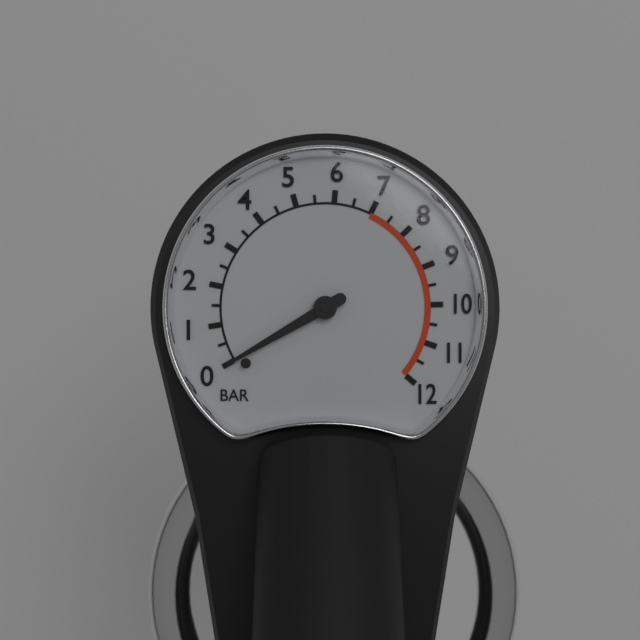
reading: 0.0 bar
